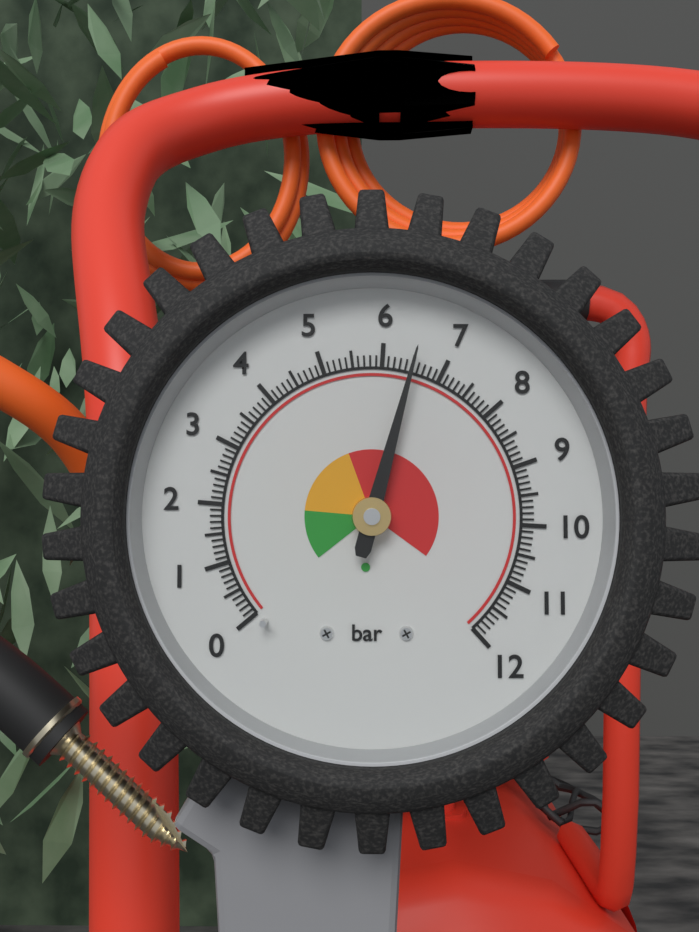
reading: 6.5 bar
